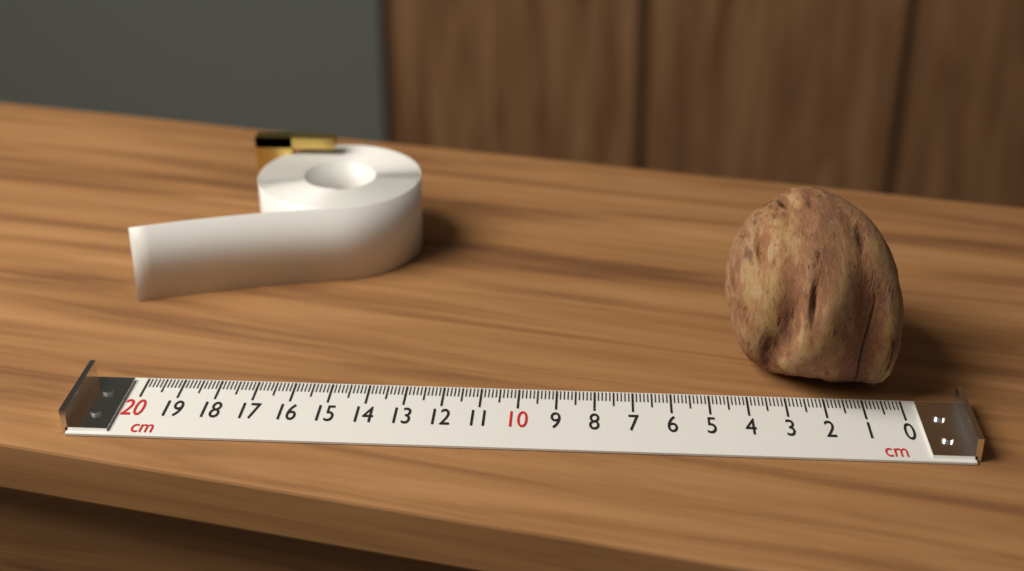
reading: 4.5 cm
